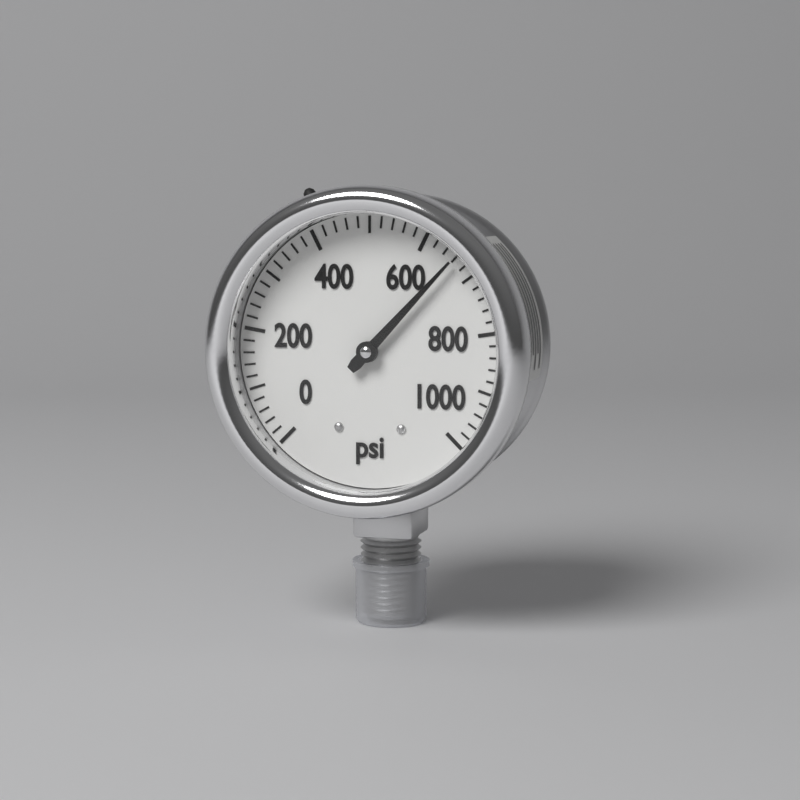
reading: 660 psi
